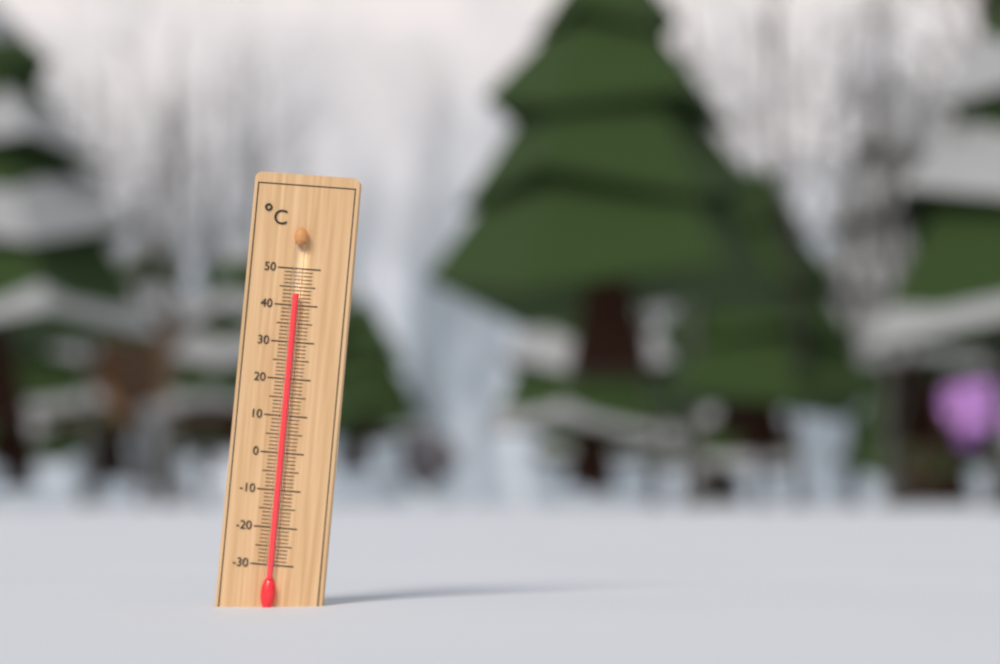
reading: 43 °C
